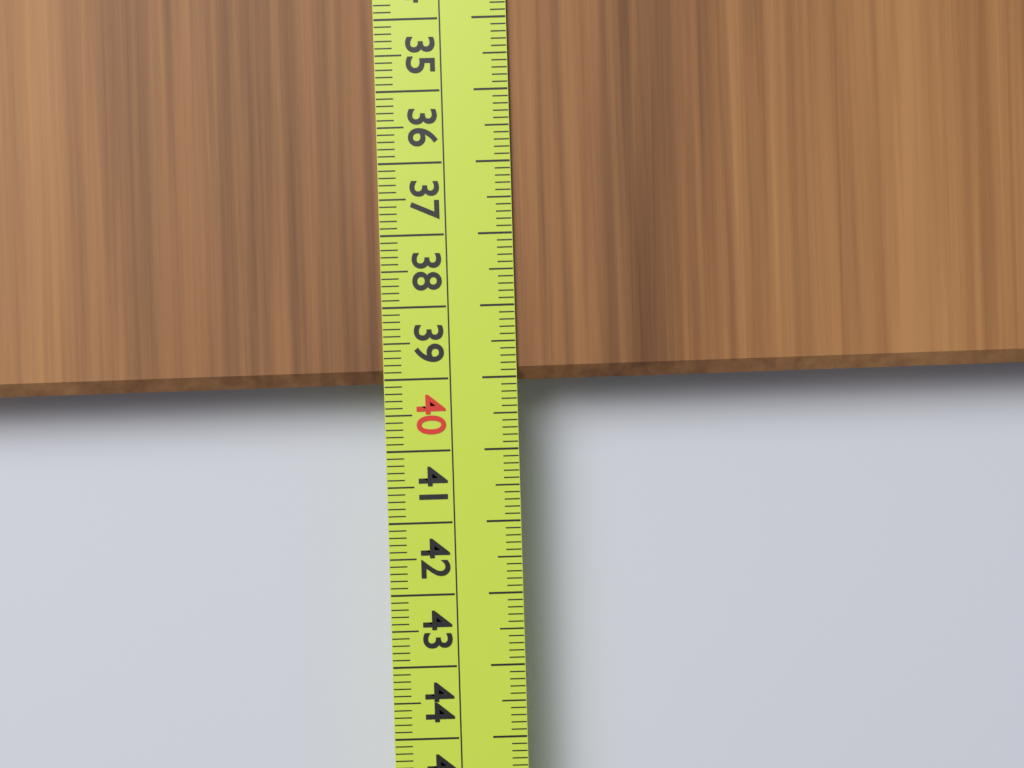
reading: 39.1 cm
